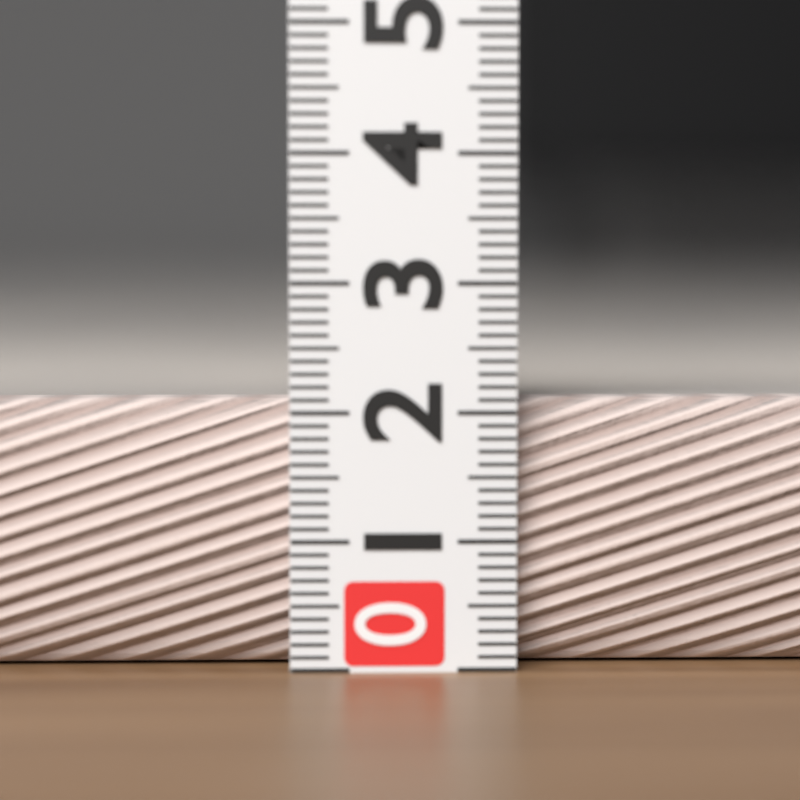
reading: 2.1 (no unit)
